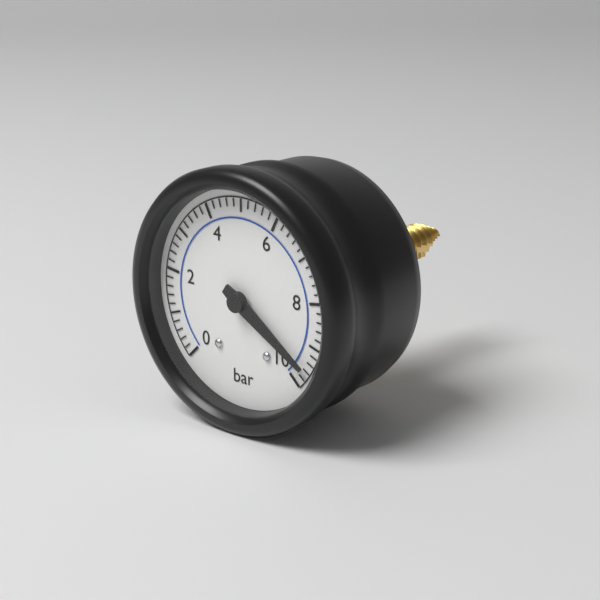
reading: 9.6 bar
